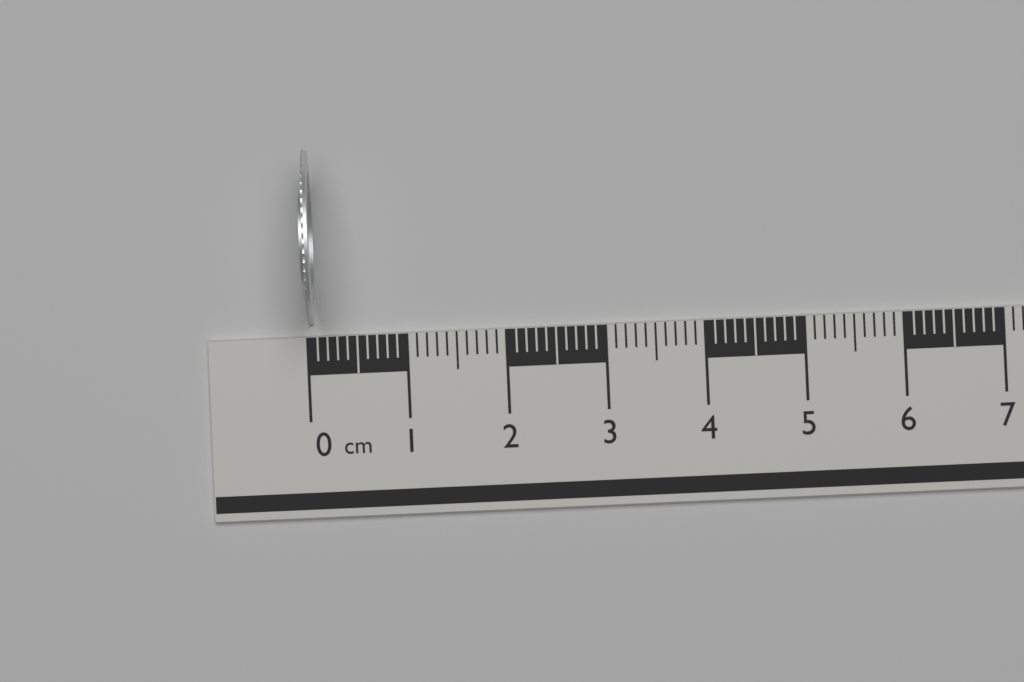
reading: 0.1 cm
